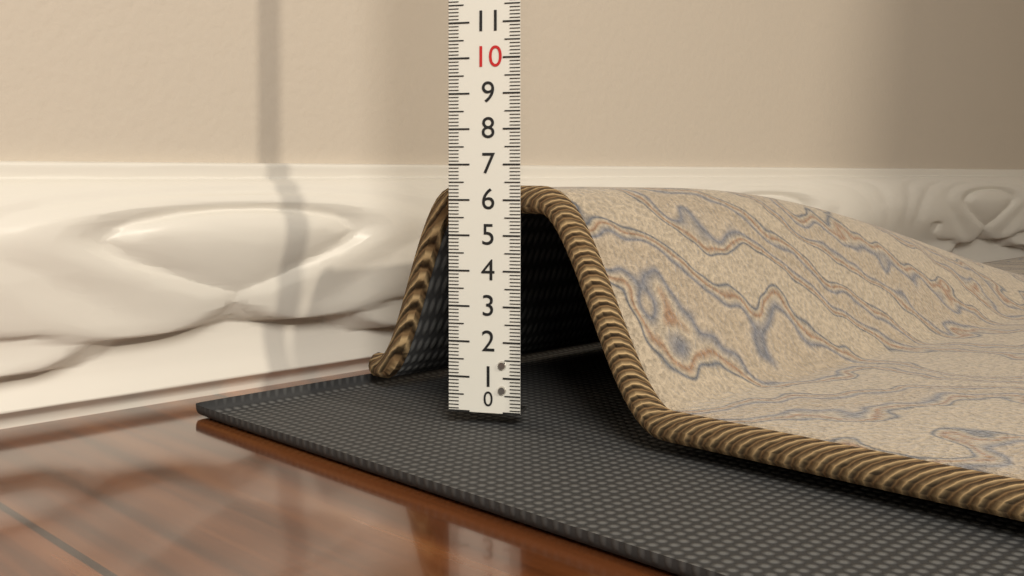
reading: 6.4 (no unit)
